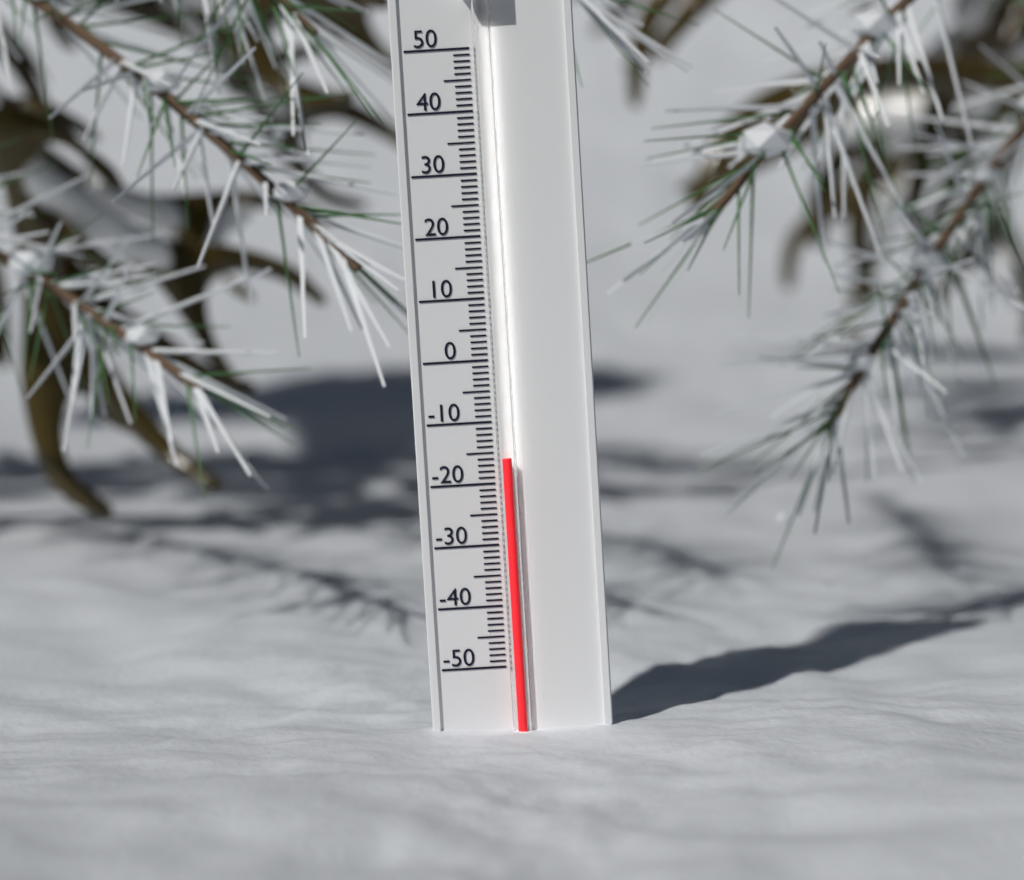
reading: -16 (no unit)
